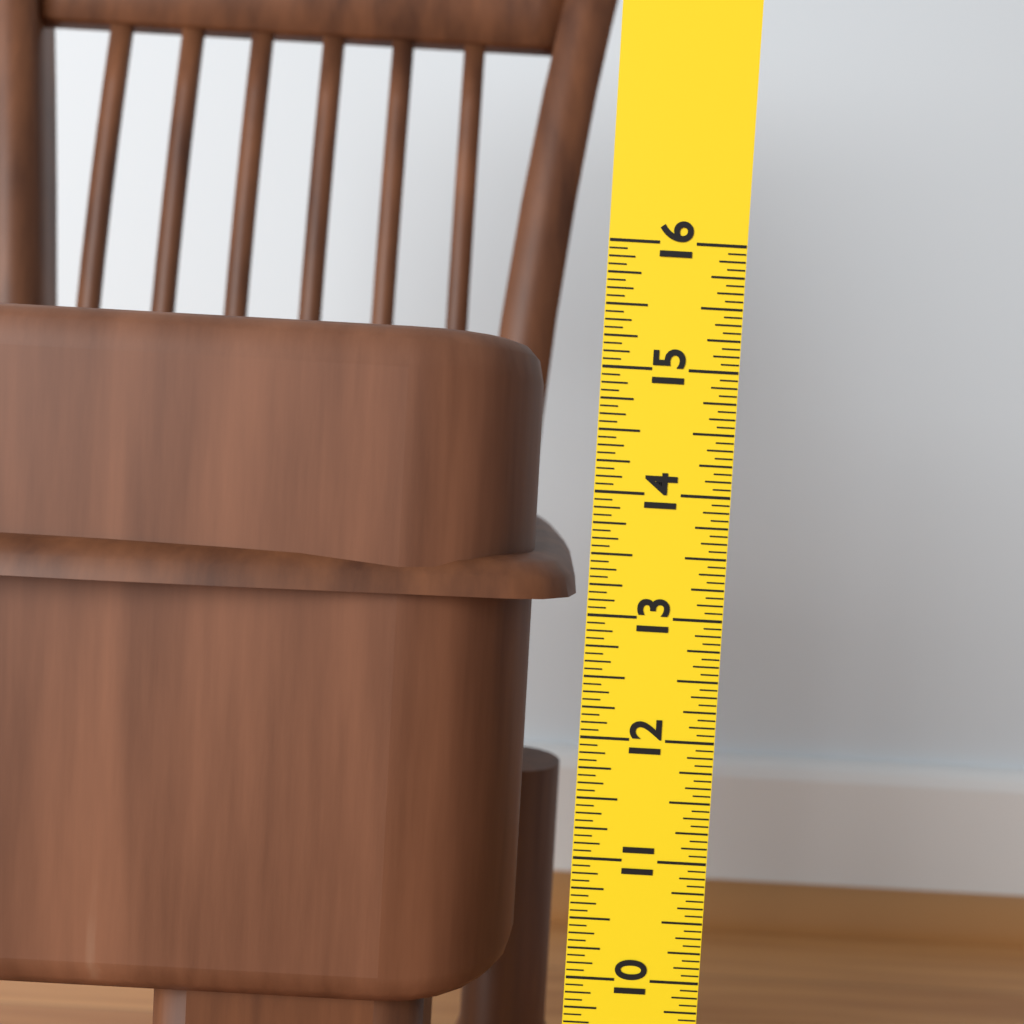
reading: 15.2500 in
